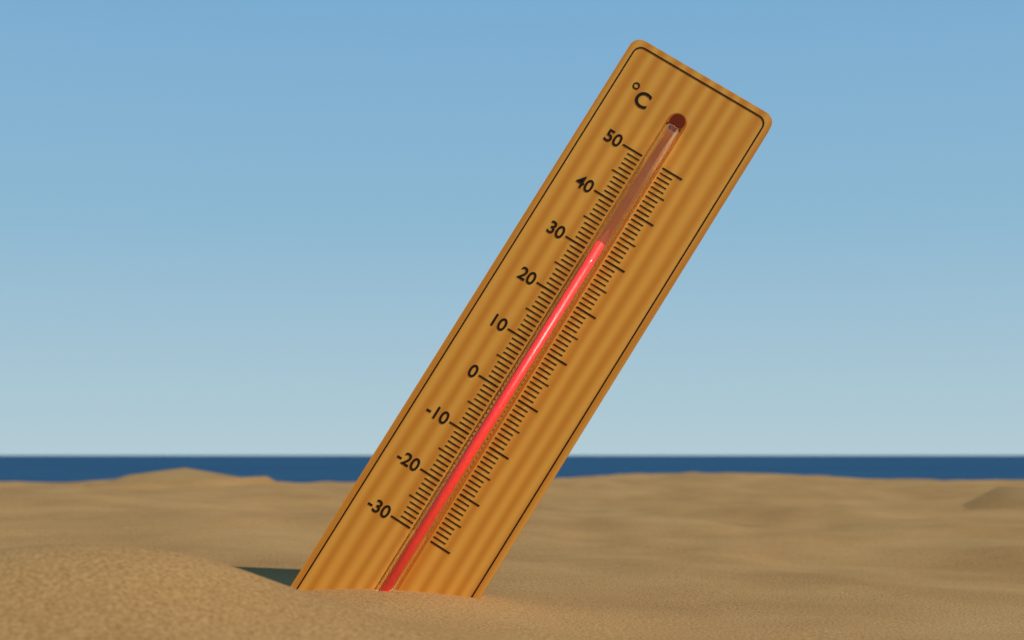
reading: 32 °C
